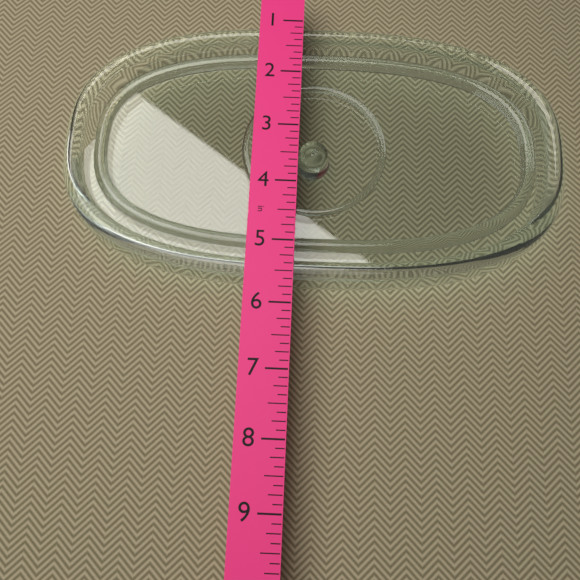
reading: 5.625 in
